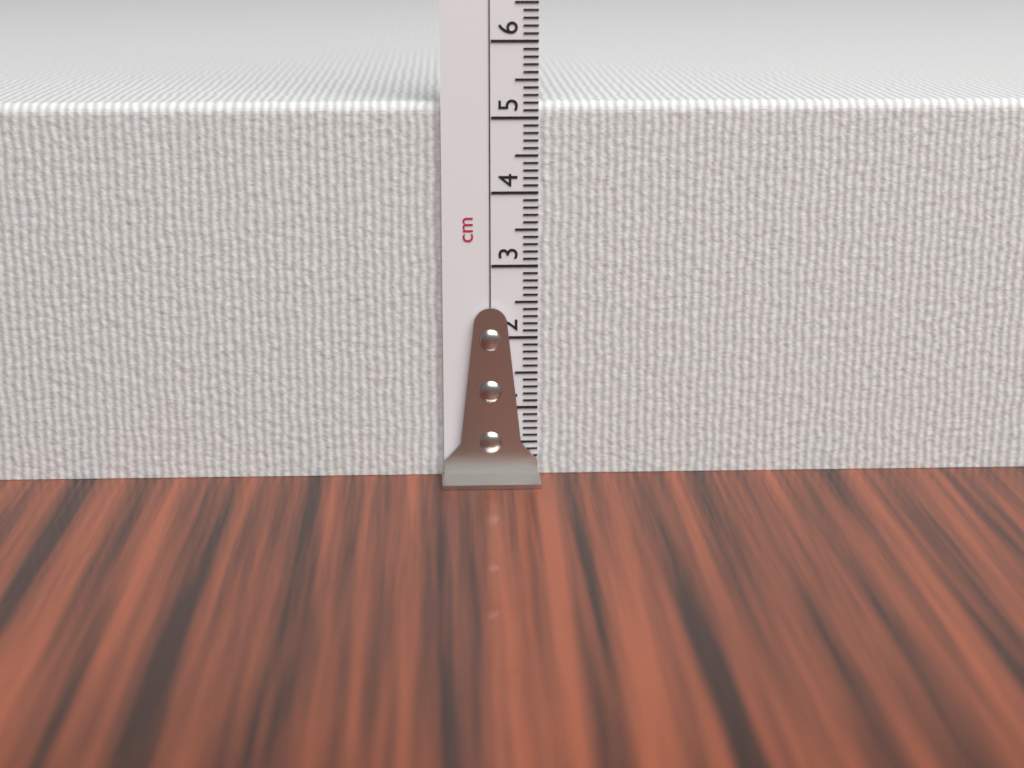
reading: 5.2 cm
